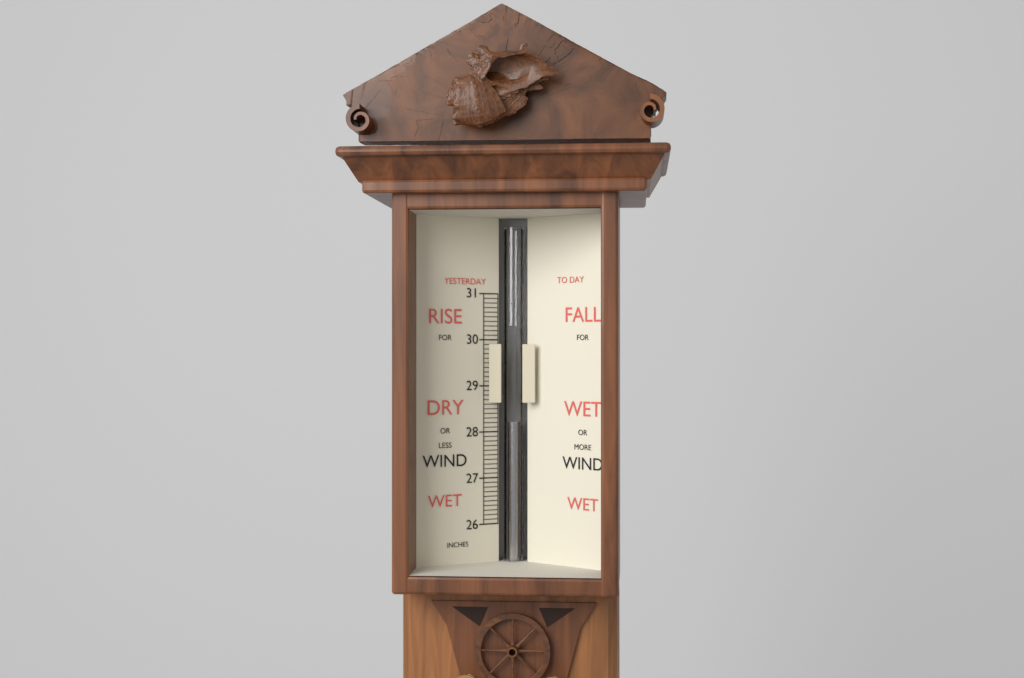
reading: 28.2 in
